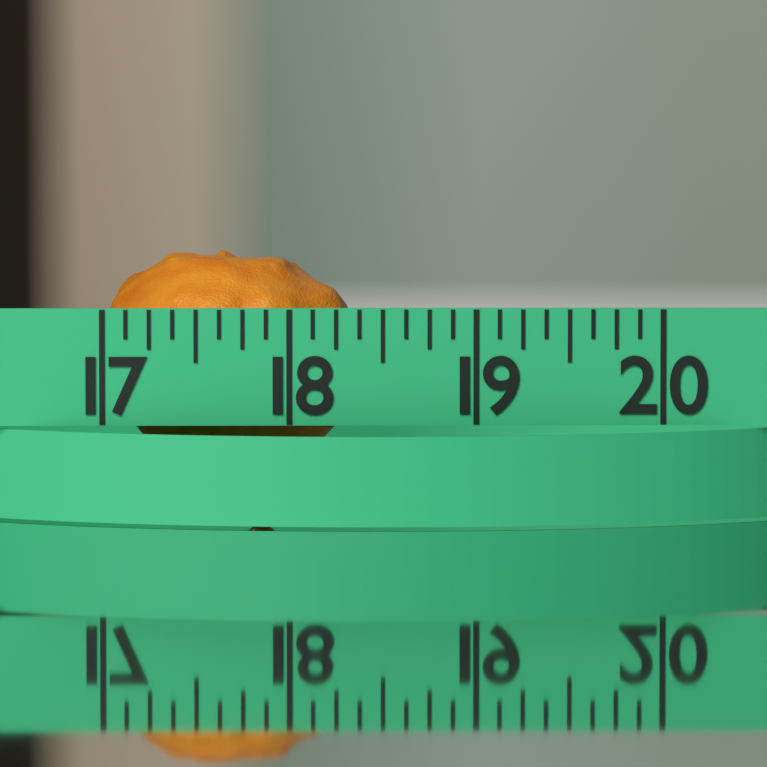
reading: 18.375 (no unit)
